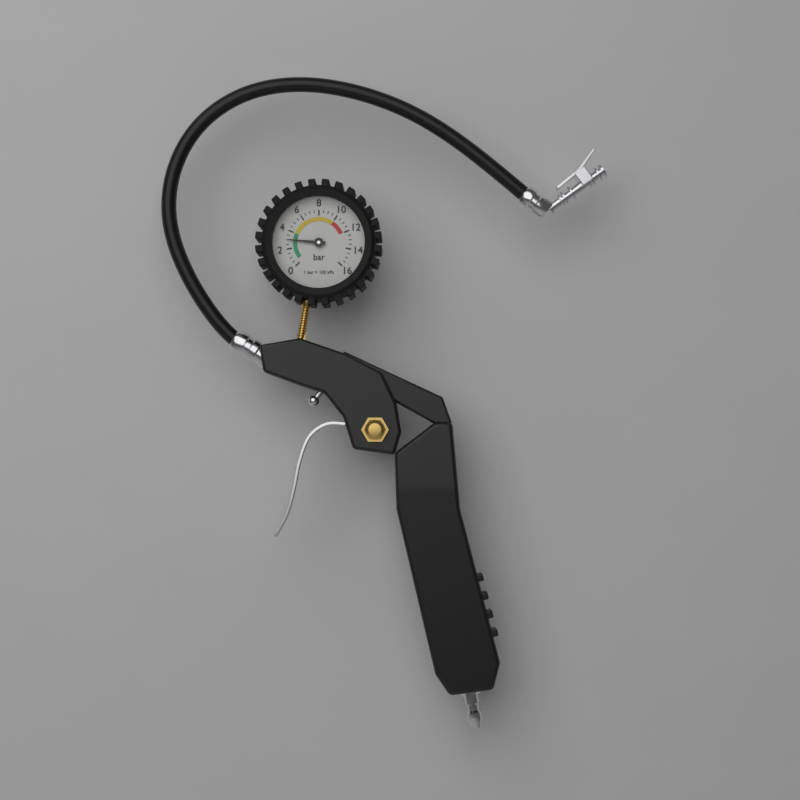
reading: 3.0 bar
